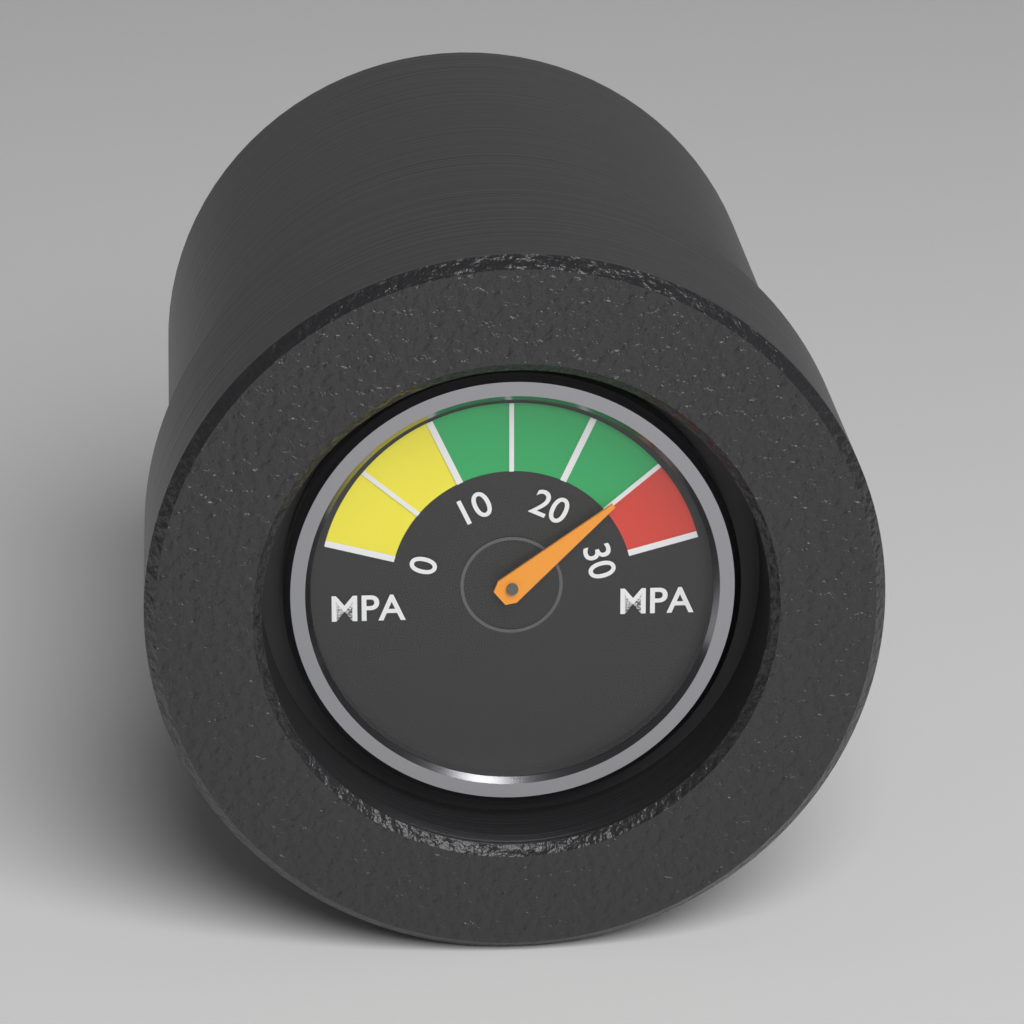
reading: 25 MPa
